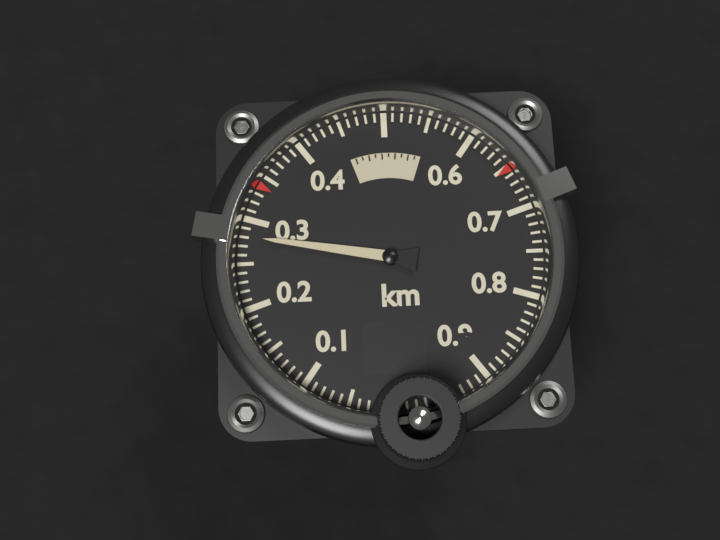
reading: 0.28 km
